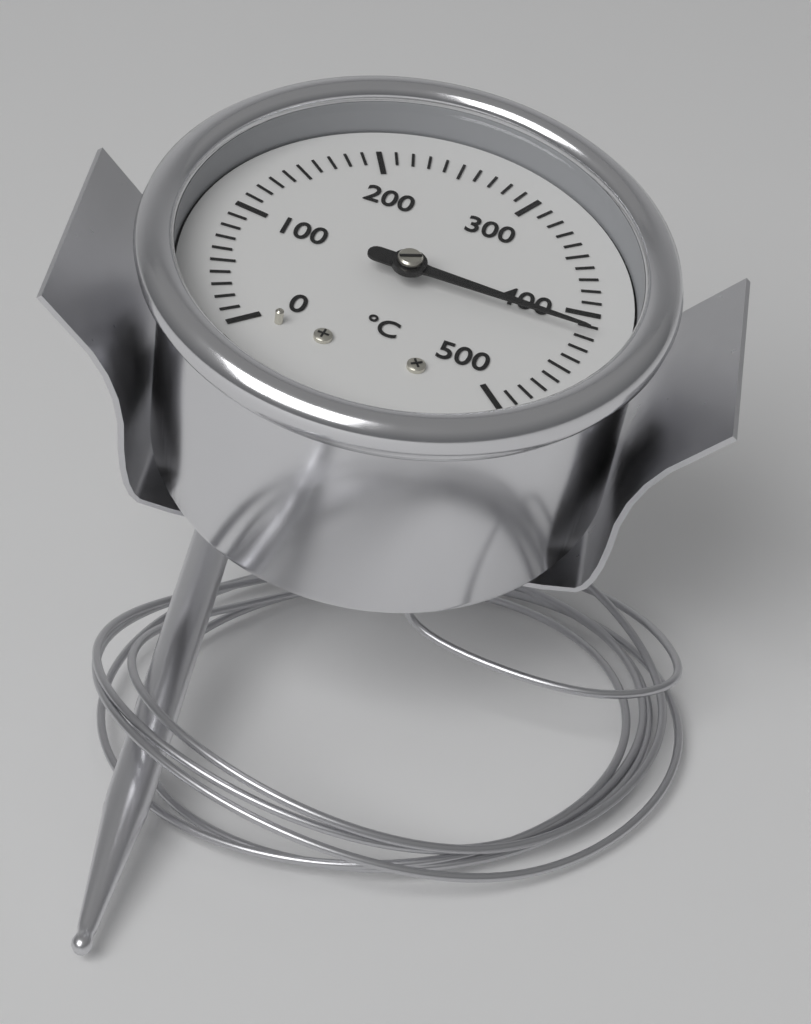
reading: 420 °C
